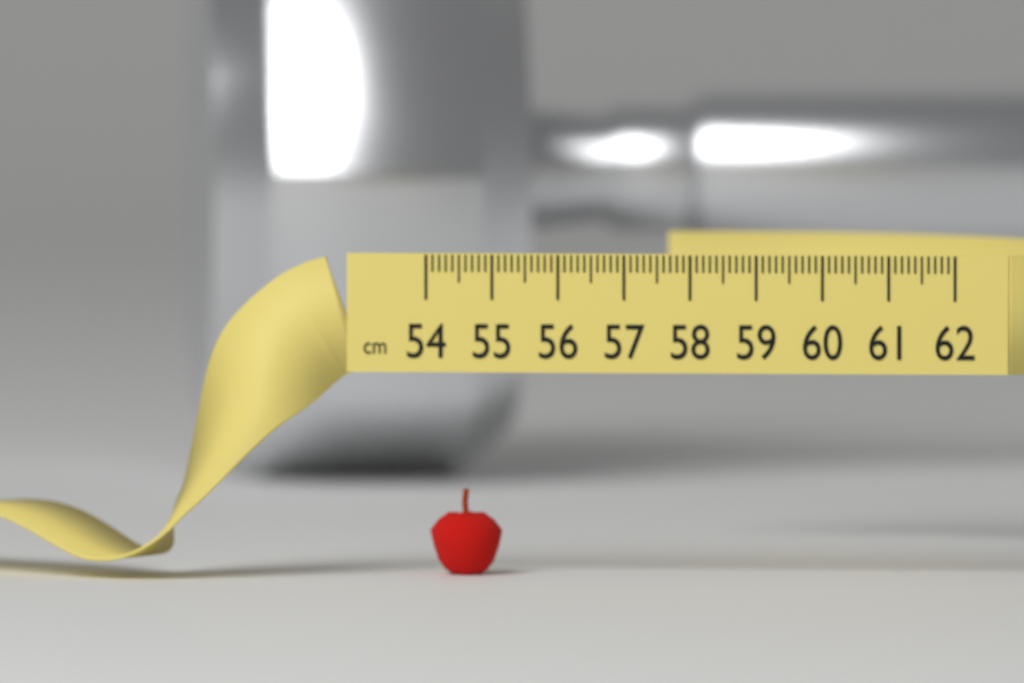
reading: 55.1 cm
